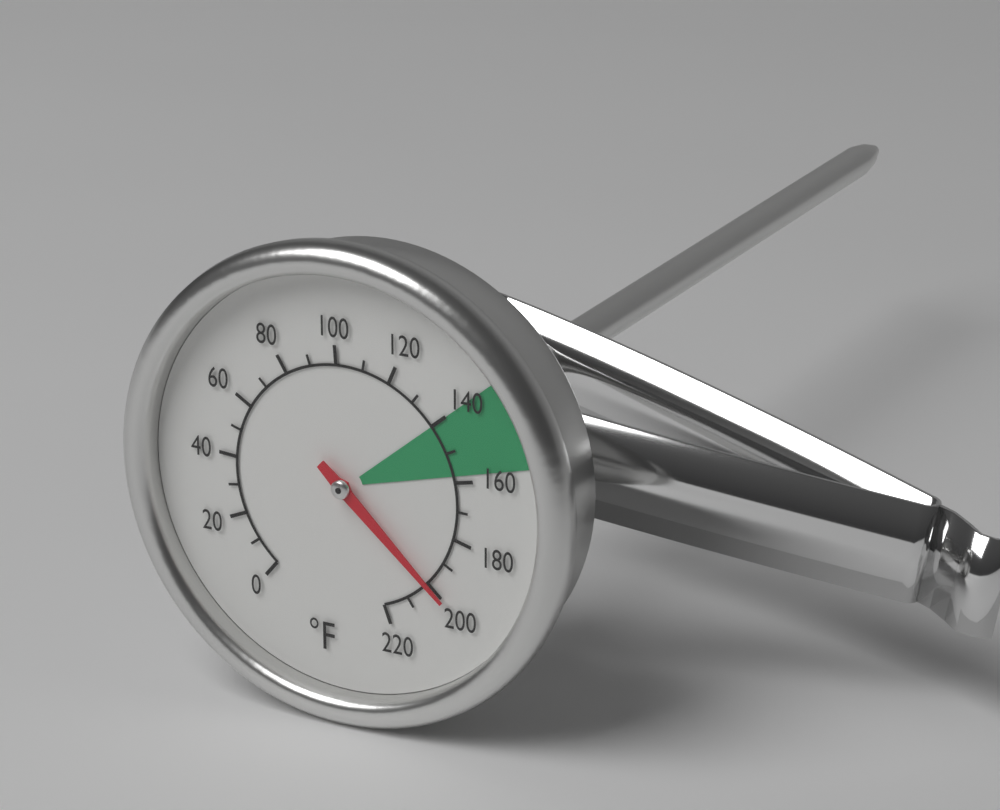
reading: 200 °F
